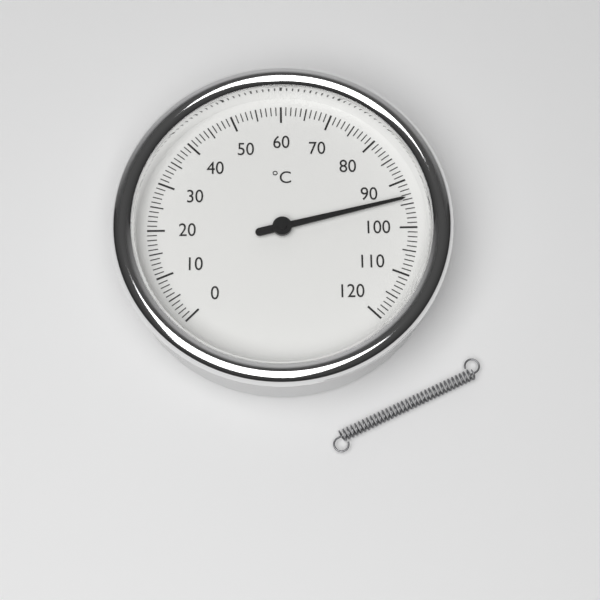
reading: 94 °C
